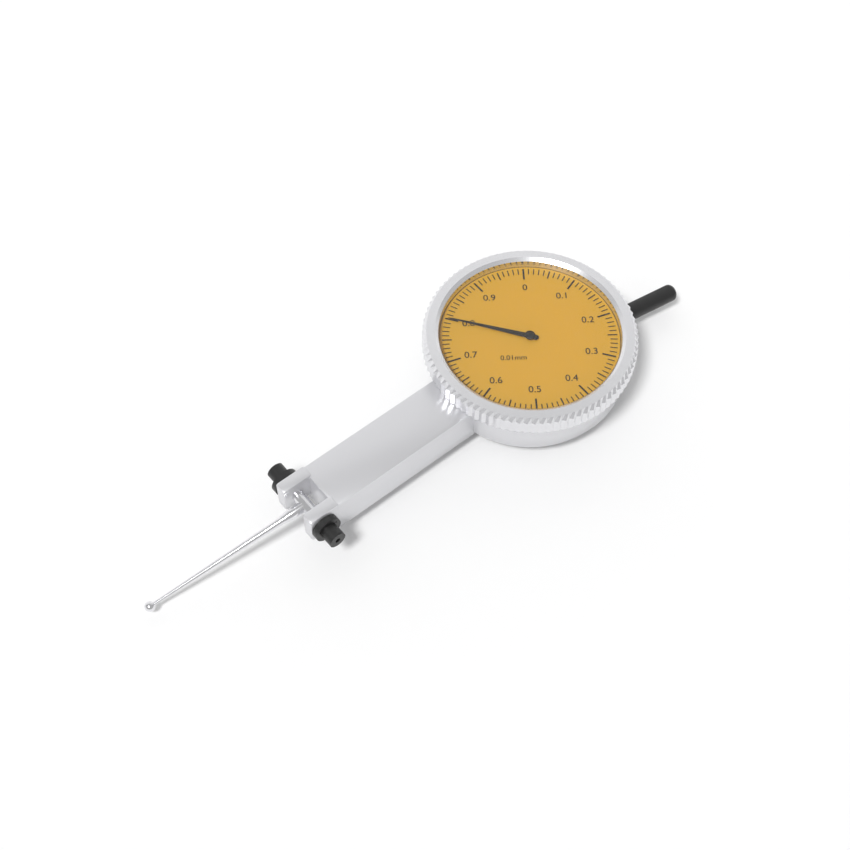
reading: 0.80 mm
